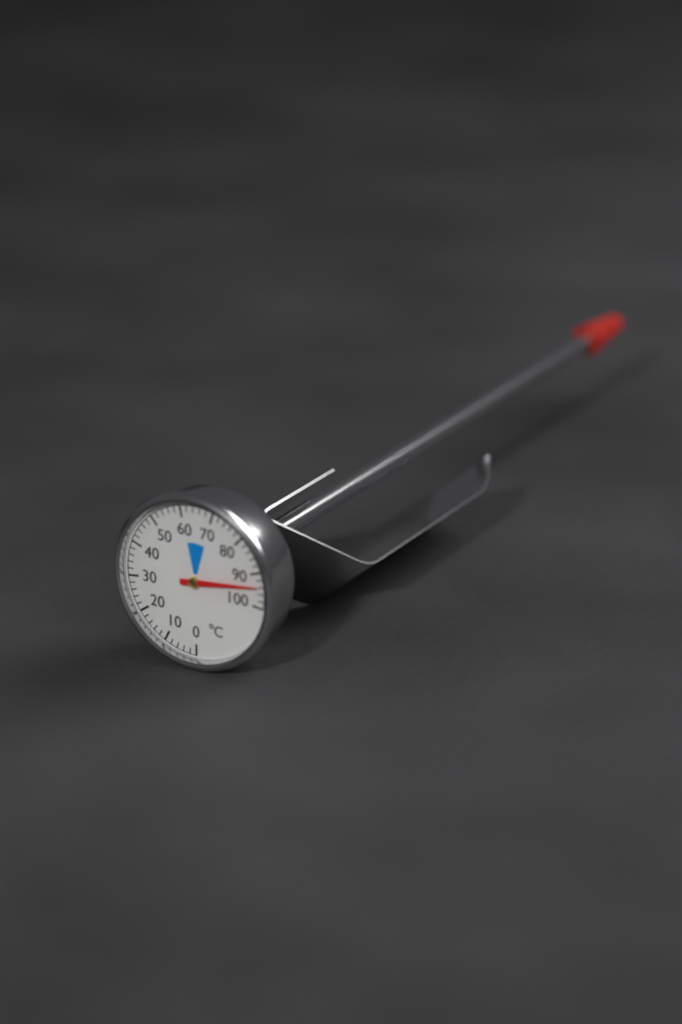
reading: 94 °C
